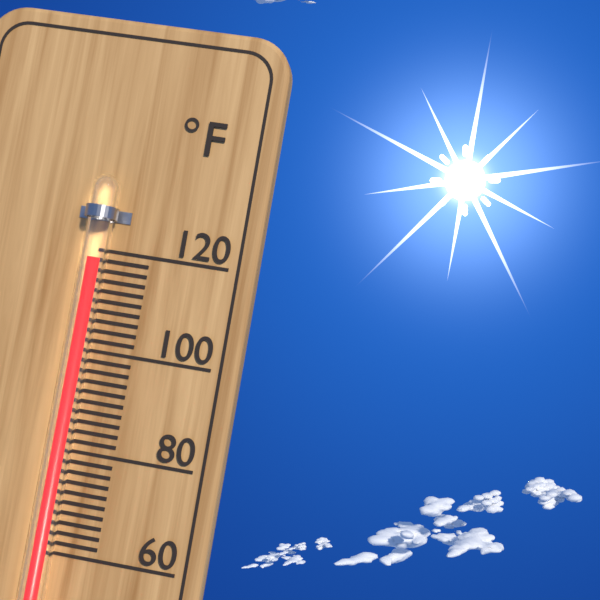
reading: 118 °F
